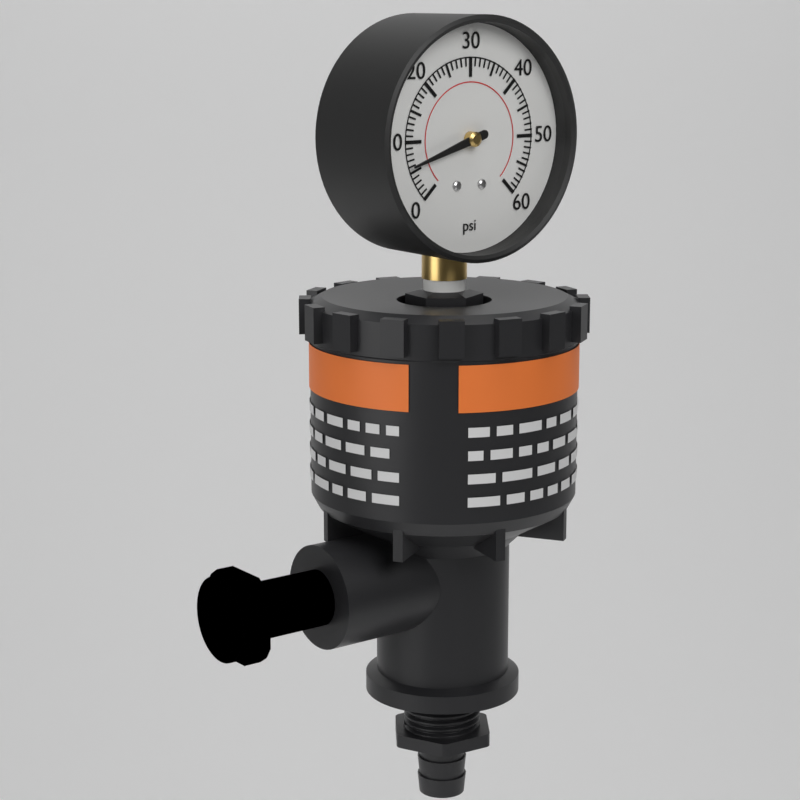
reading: 6 psi
